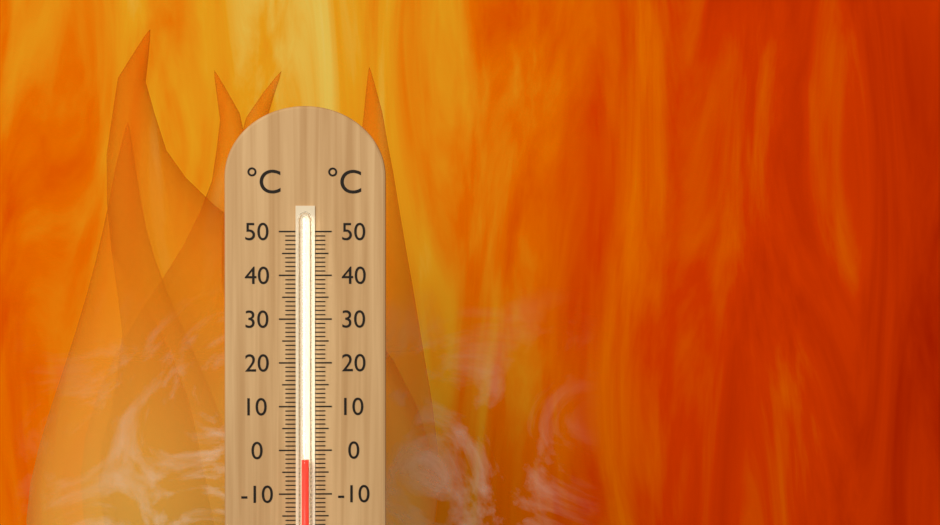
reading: -2 °C
